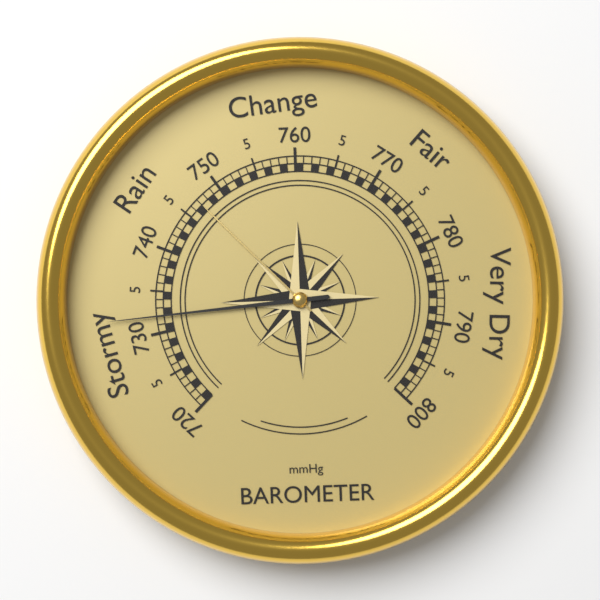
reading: 732 mmHg
